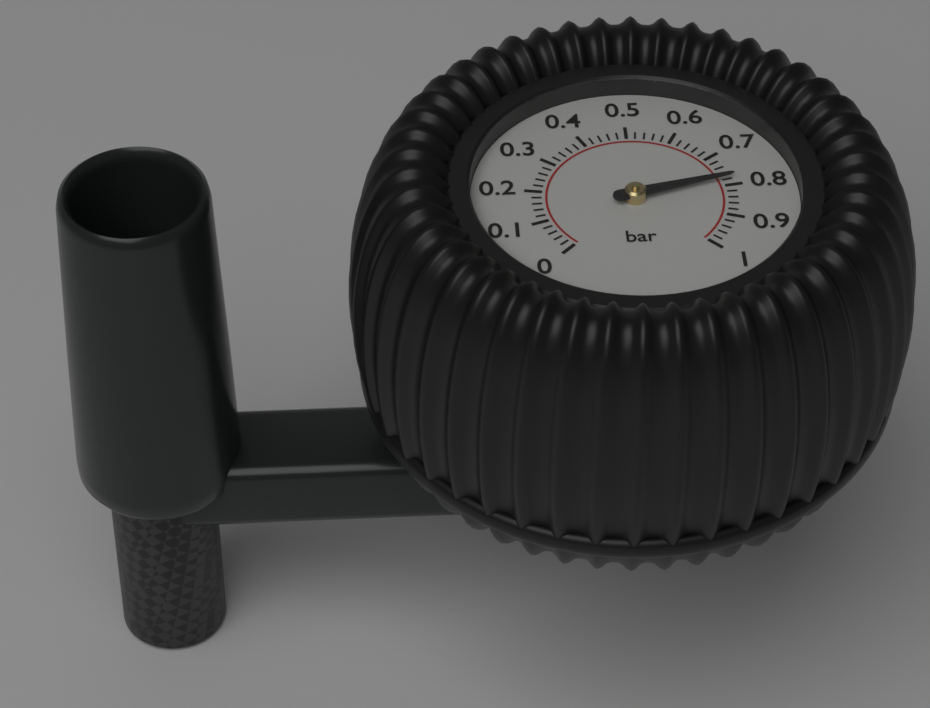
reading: 0.78 bar
